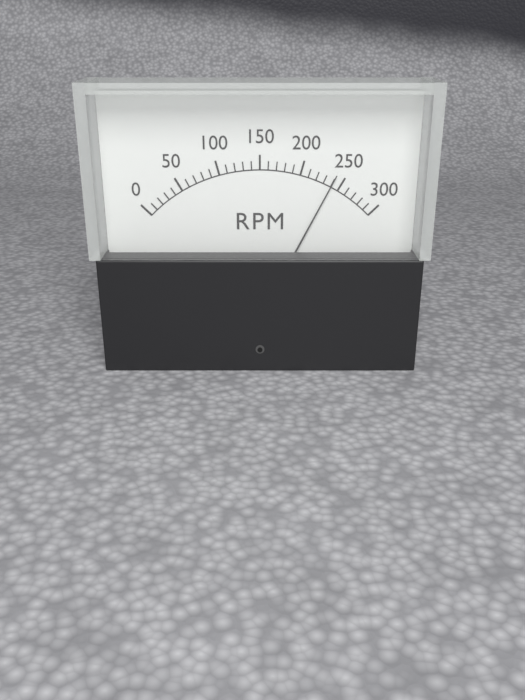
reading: 240 RPM
